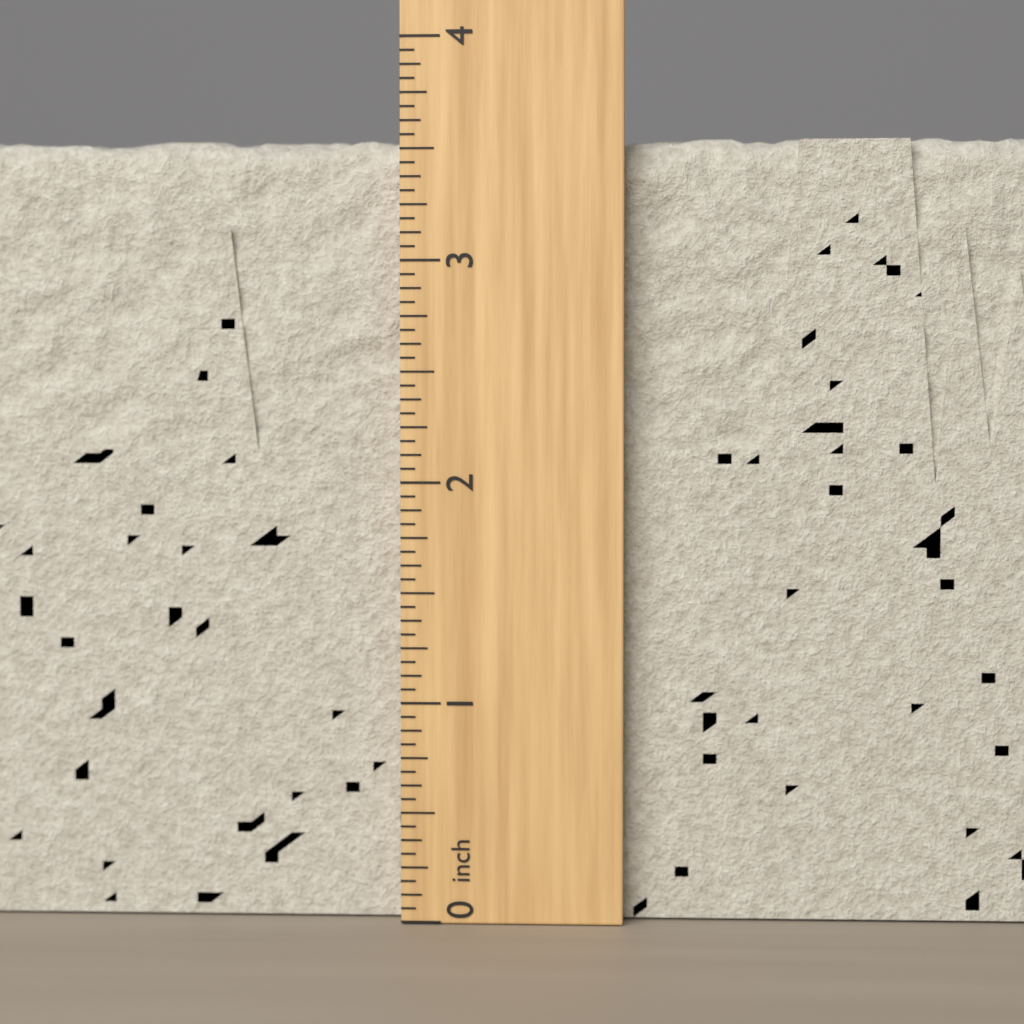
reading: 3.5625 inch
